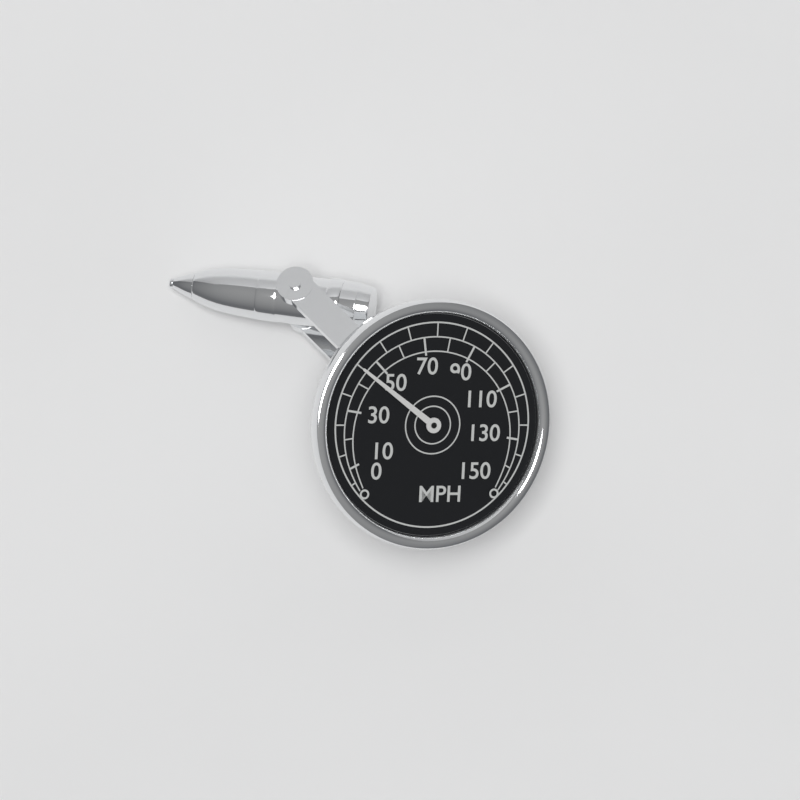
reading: 45 MPH
